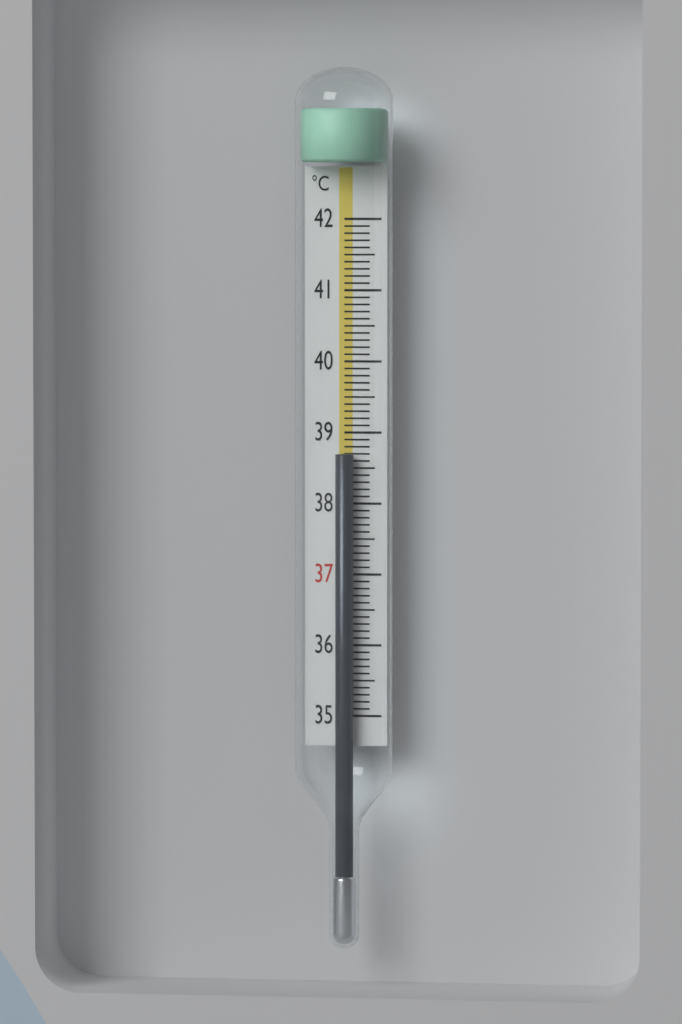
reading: 38.7 °C
